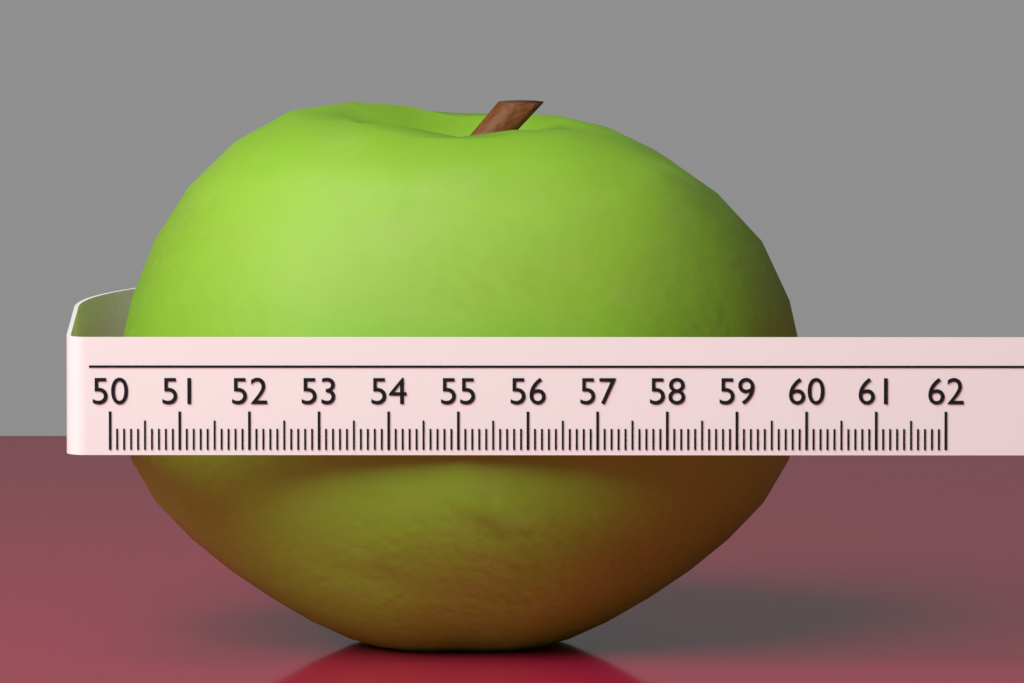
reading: 60.0 (no unit)
